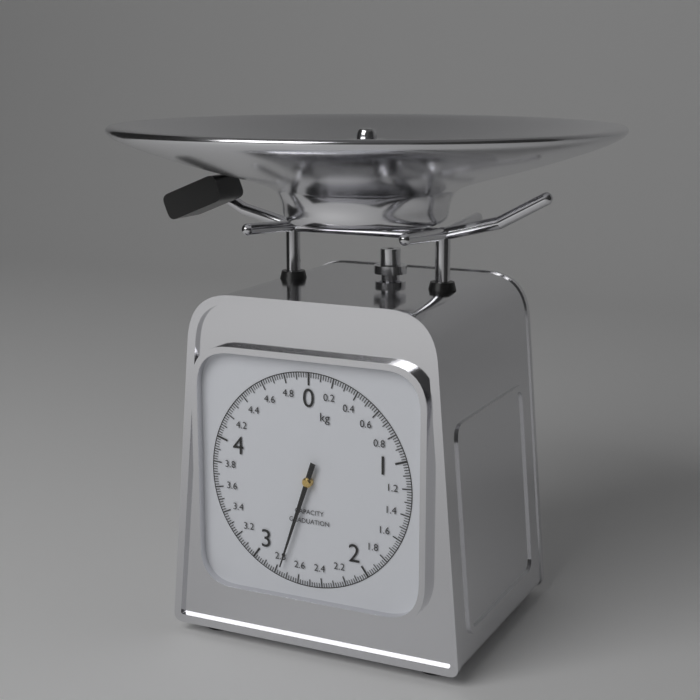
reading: 2.76 kg
